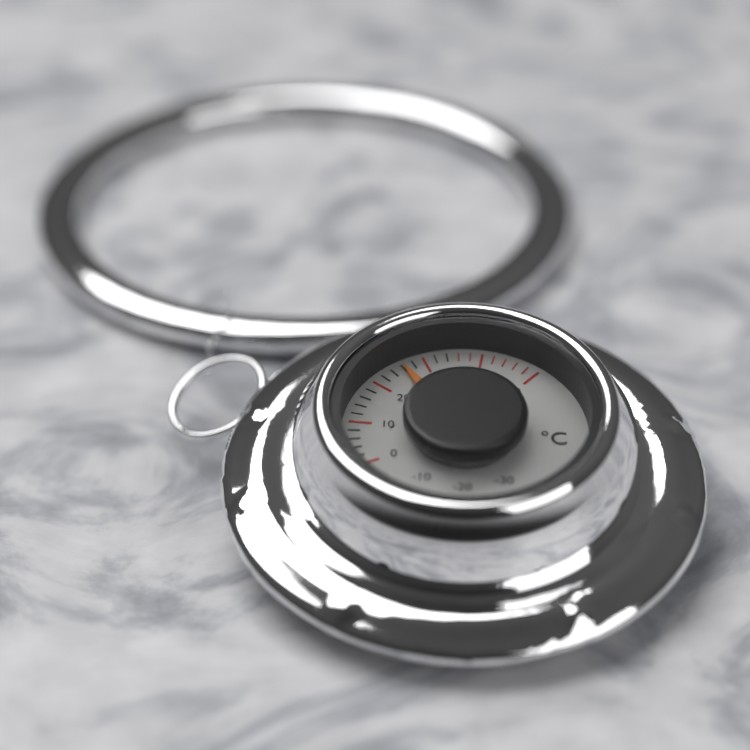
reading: 26 °C
